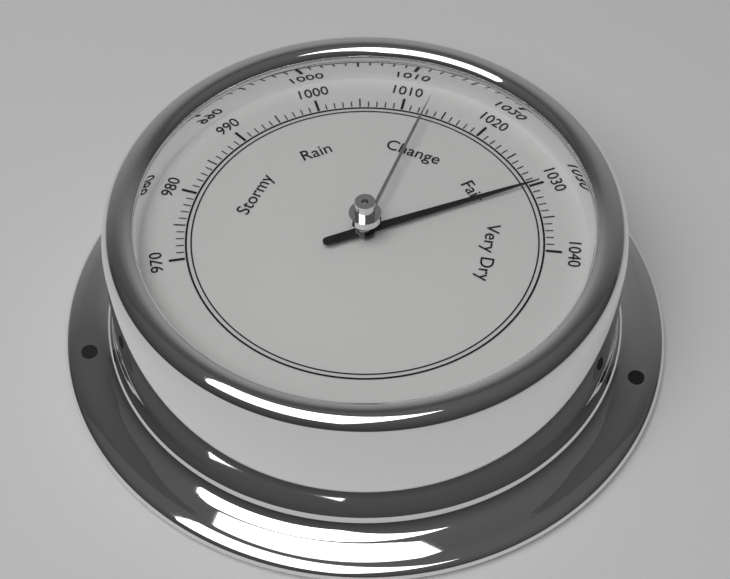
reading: 1030 (no unit)
